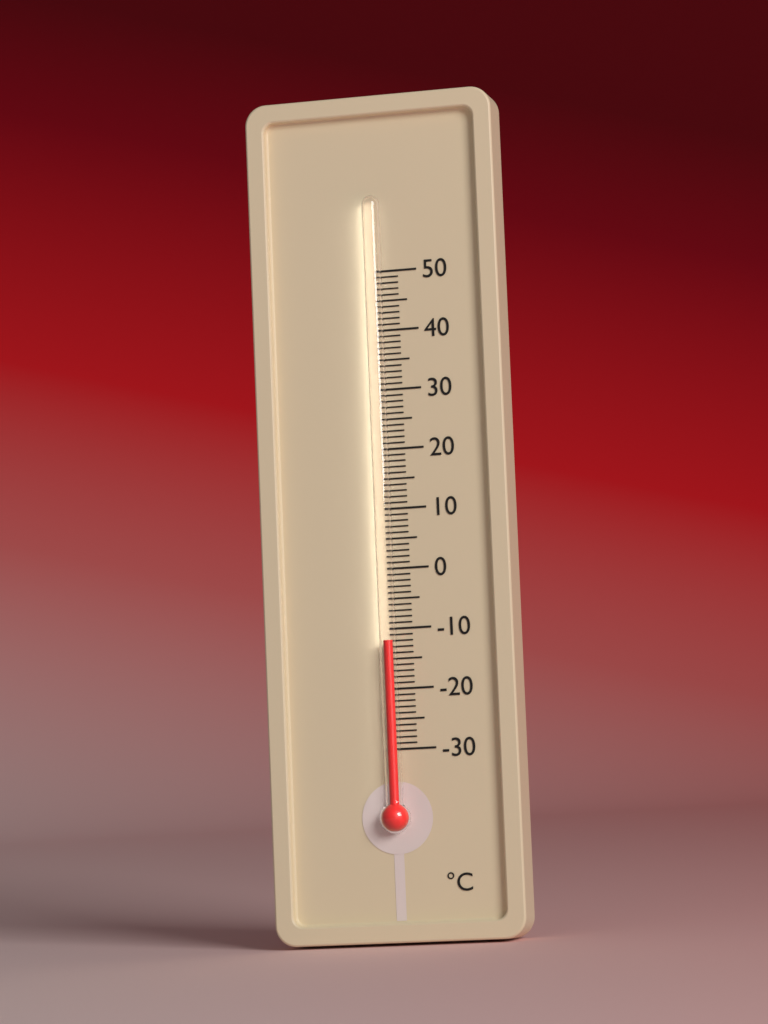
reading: -12 °C
